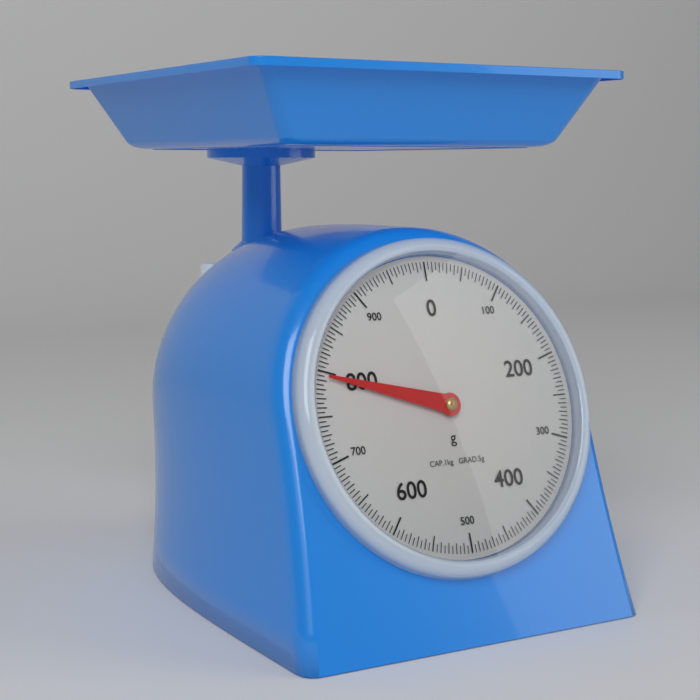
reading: 795 g
